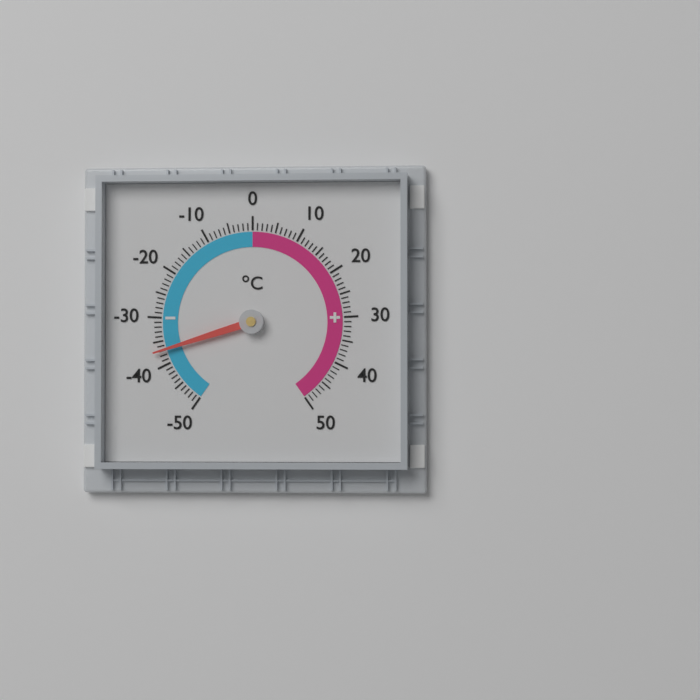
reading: -37 °C
